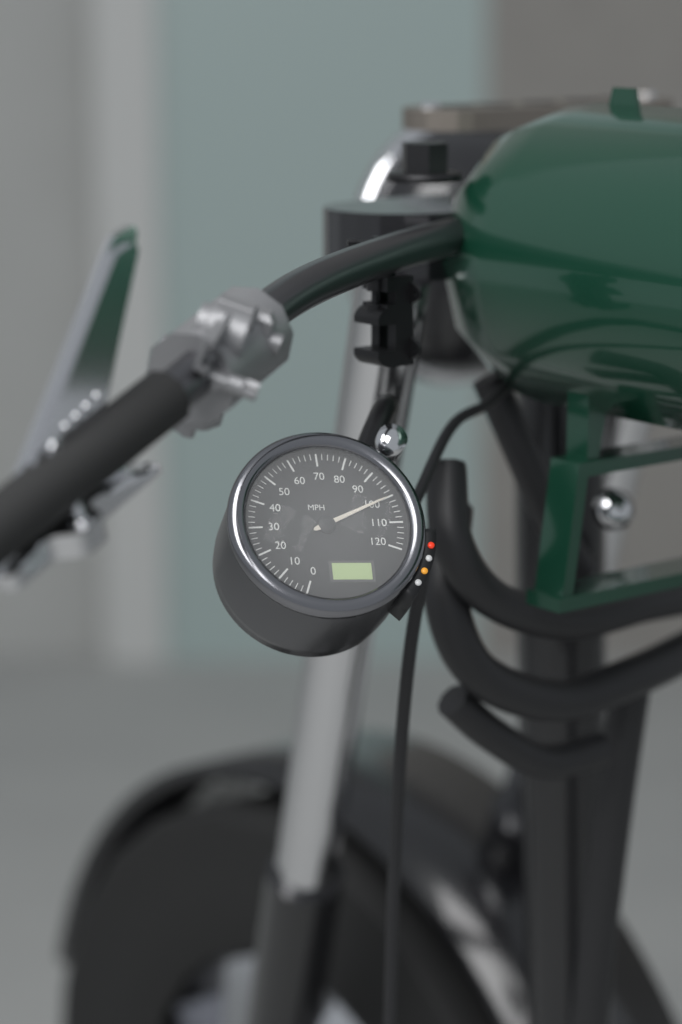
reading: 100 MPH
